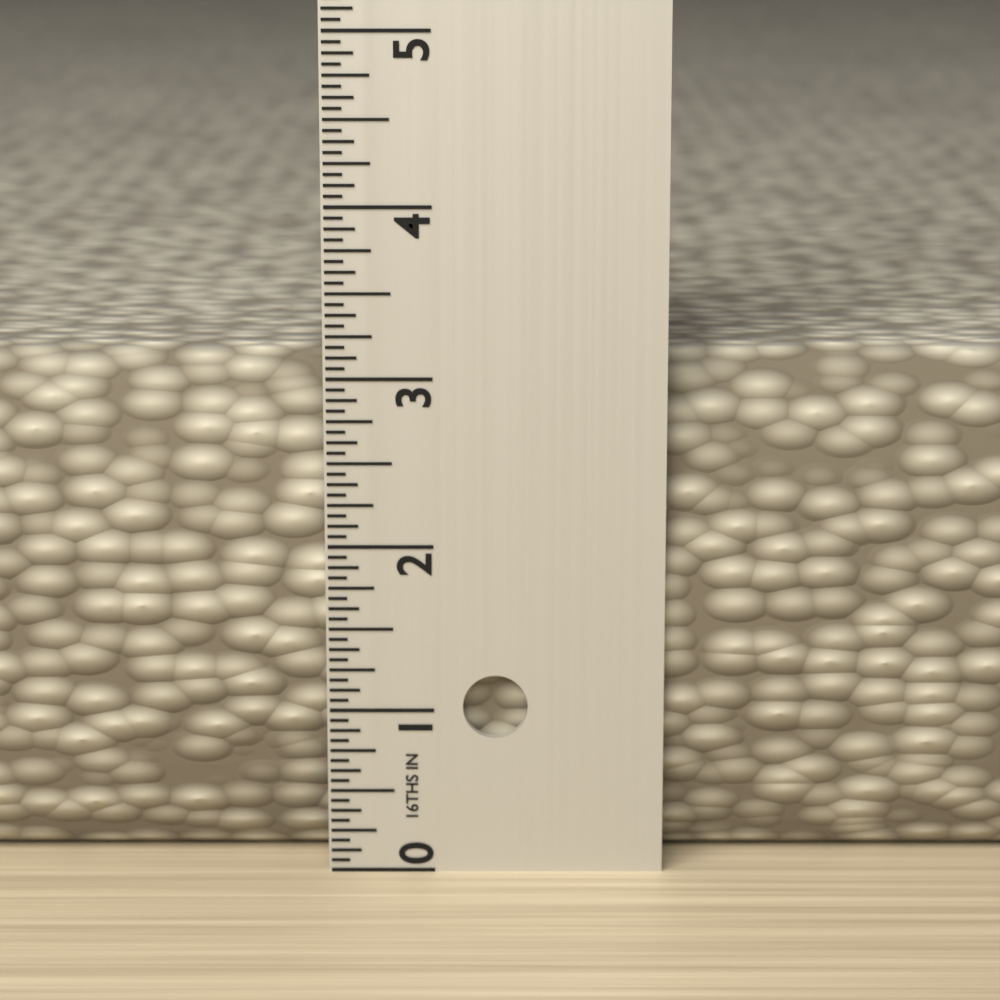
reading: 3.1250 in
